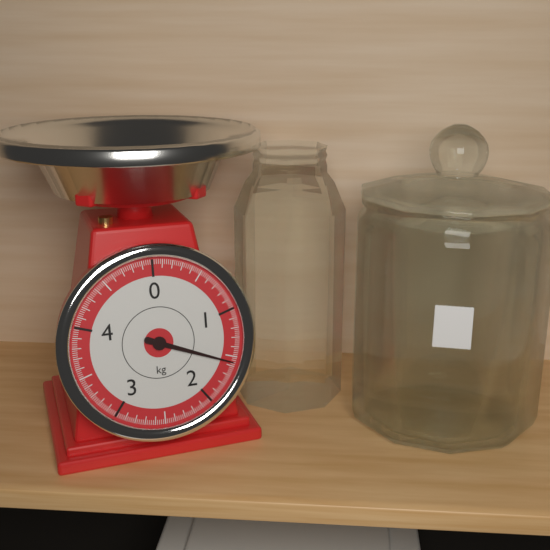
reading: 1.56 kg
